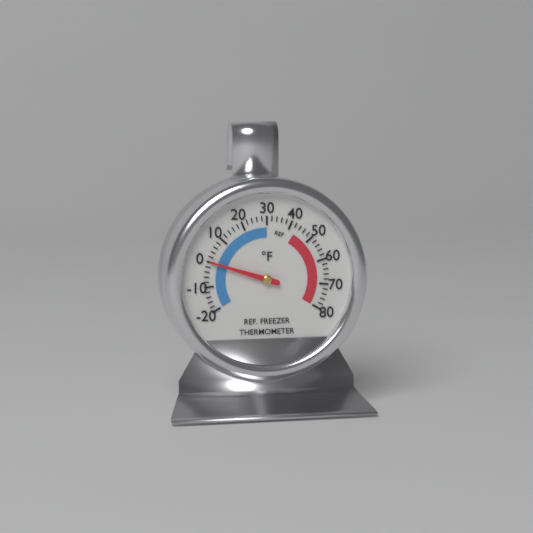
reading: 0 °F
